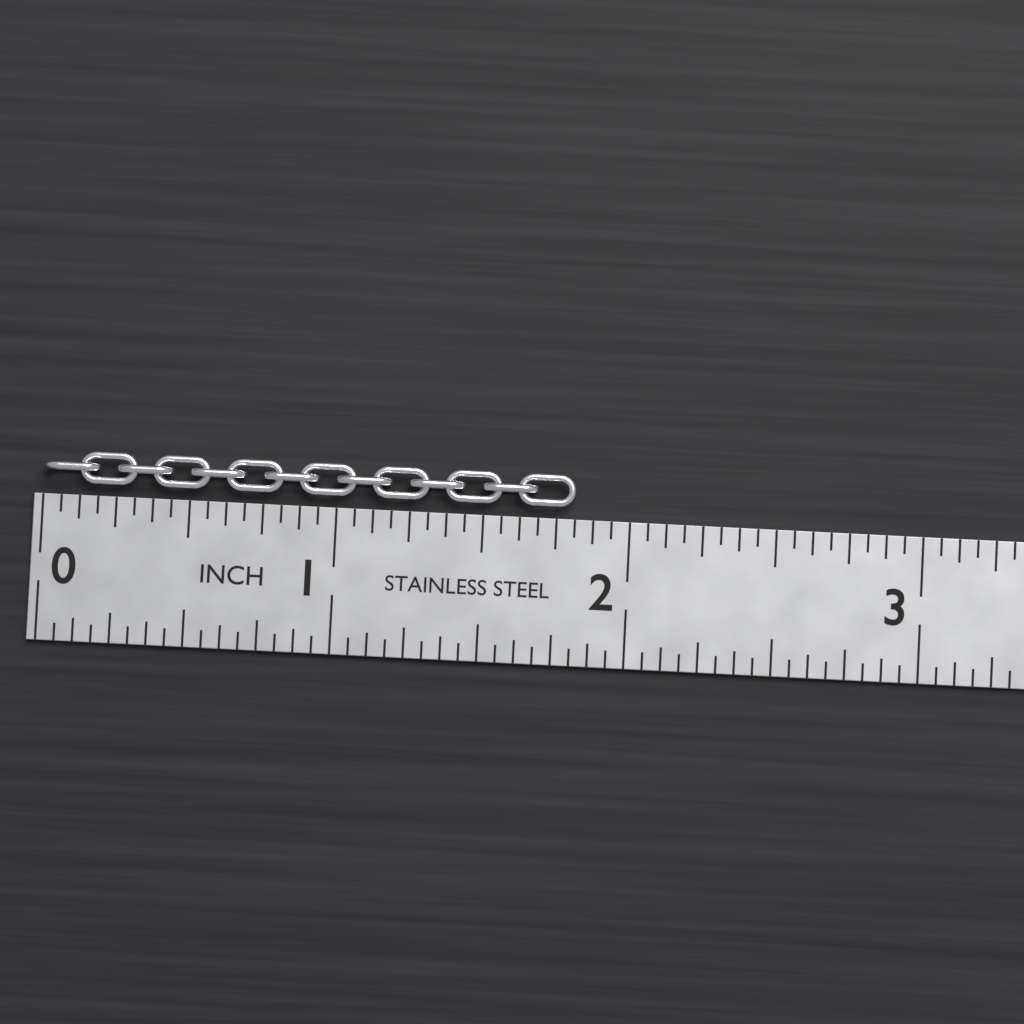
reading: 1.8125 in
